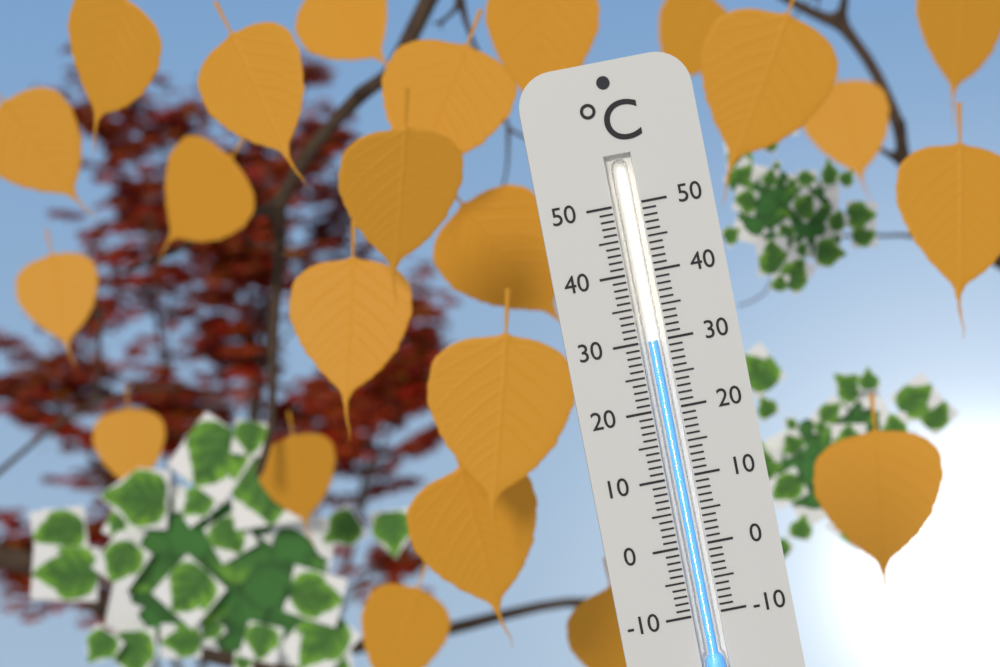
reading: 30 °C
